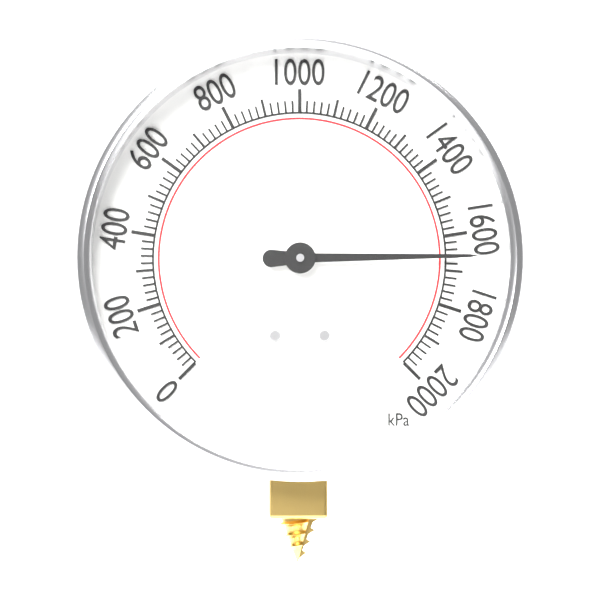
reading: 1660 kPa
